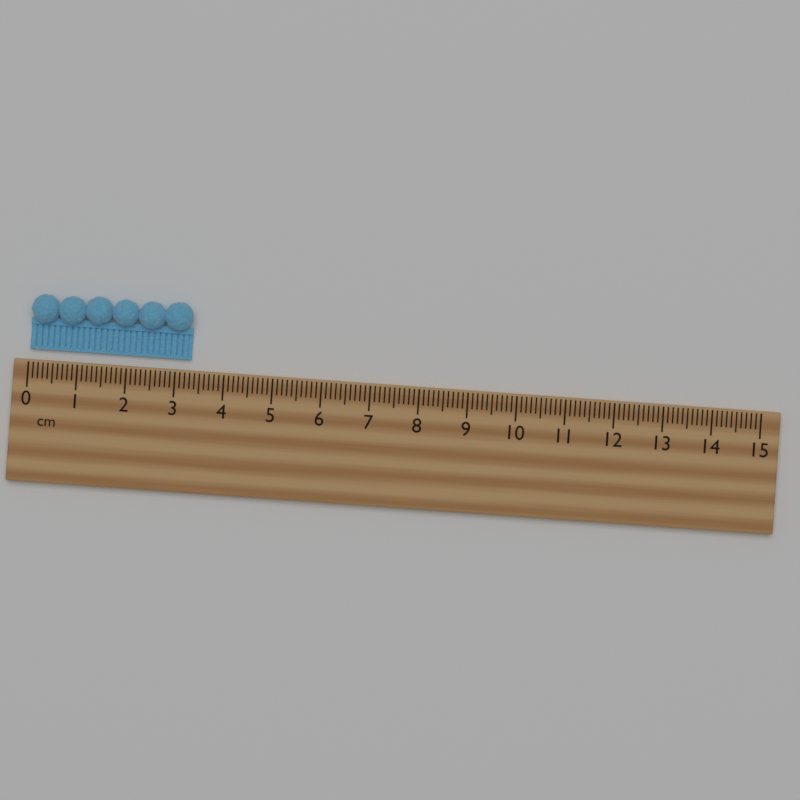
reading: 3.3 cm
